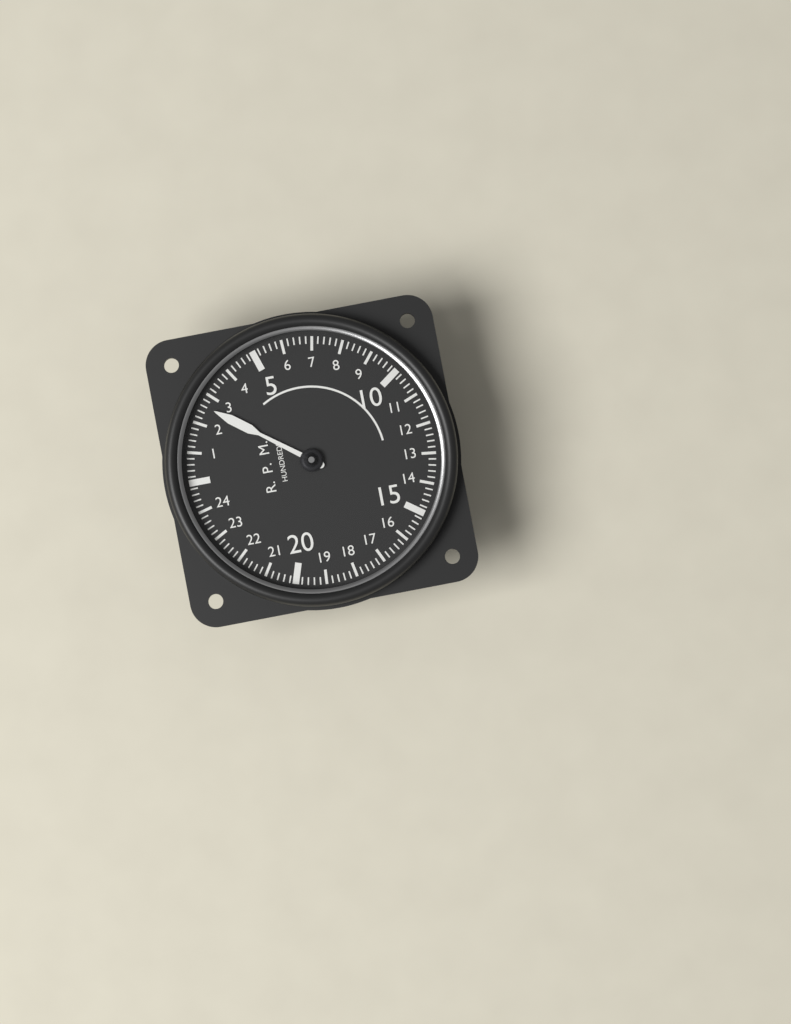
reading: 2.6 RPM x100
